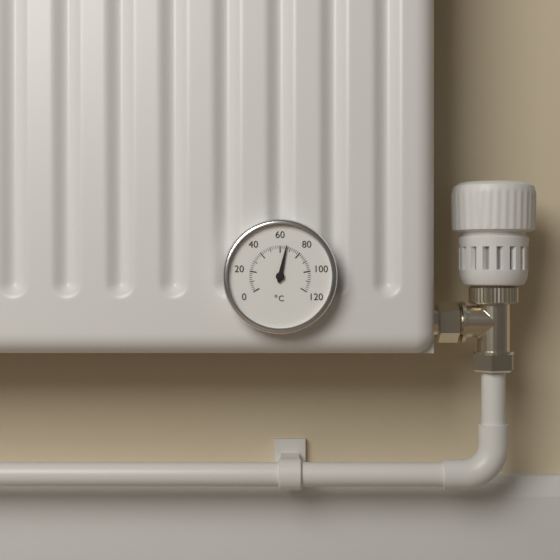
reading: 66 °C
